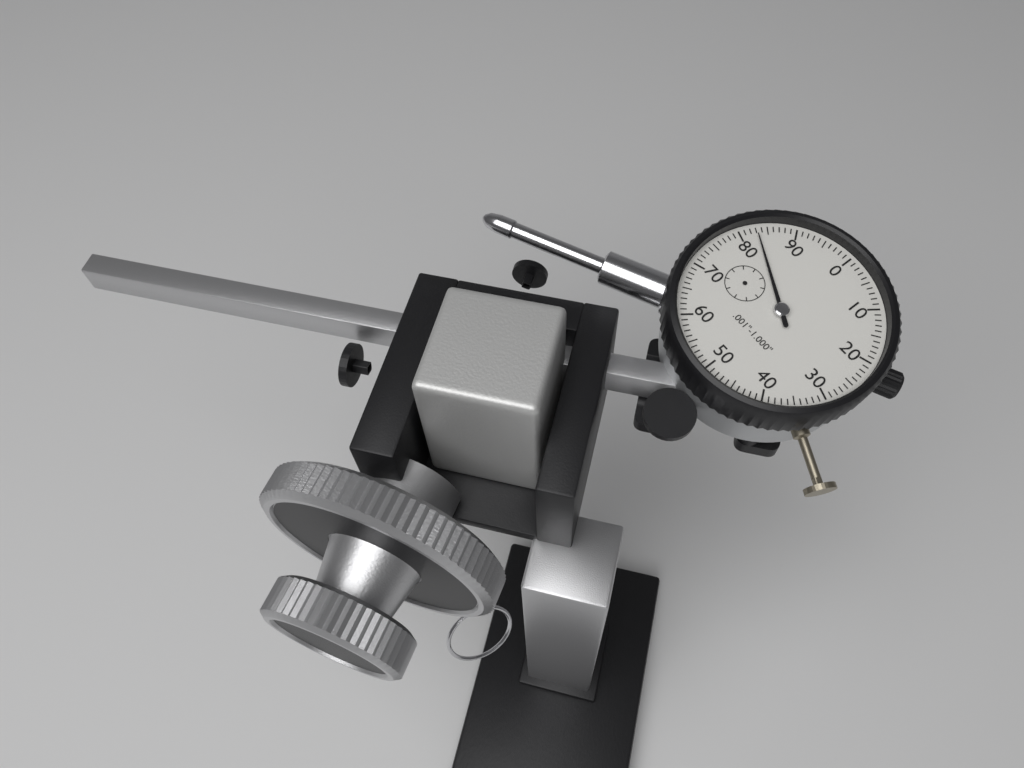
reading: 0.083 in
